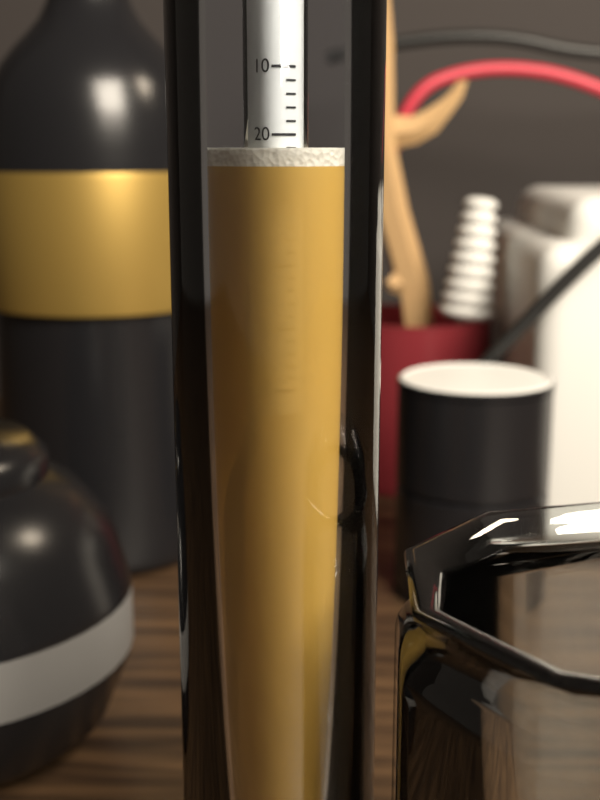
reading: 22 (no unit)
